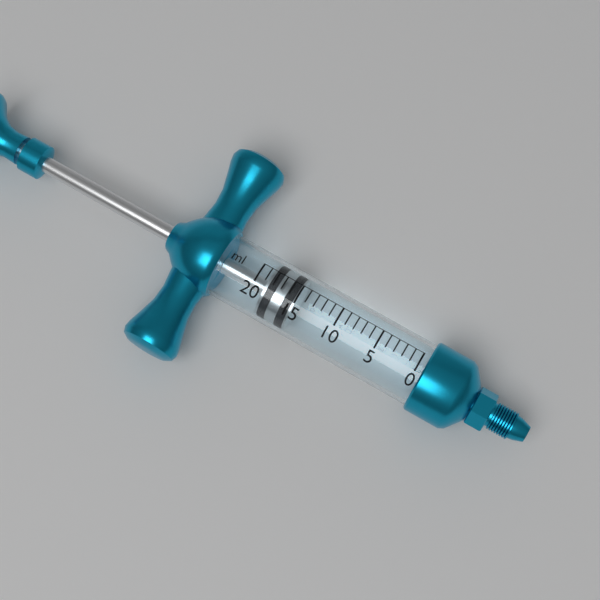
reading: 15 ml
